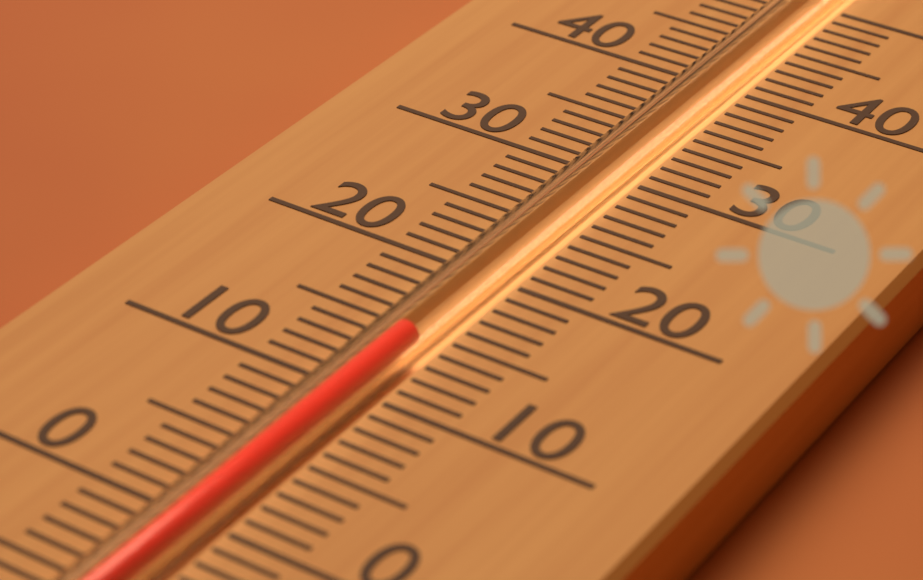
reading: 14 (no unit)
